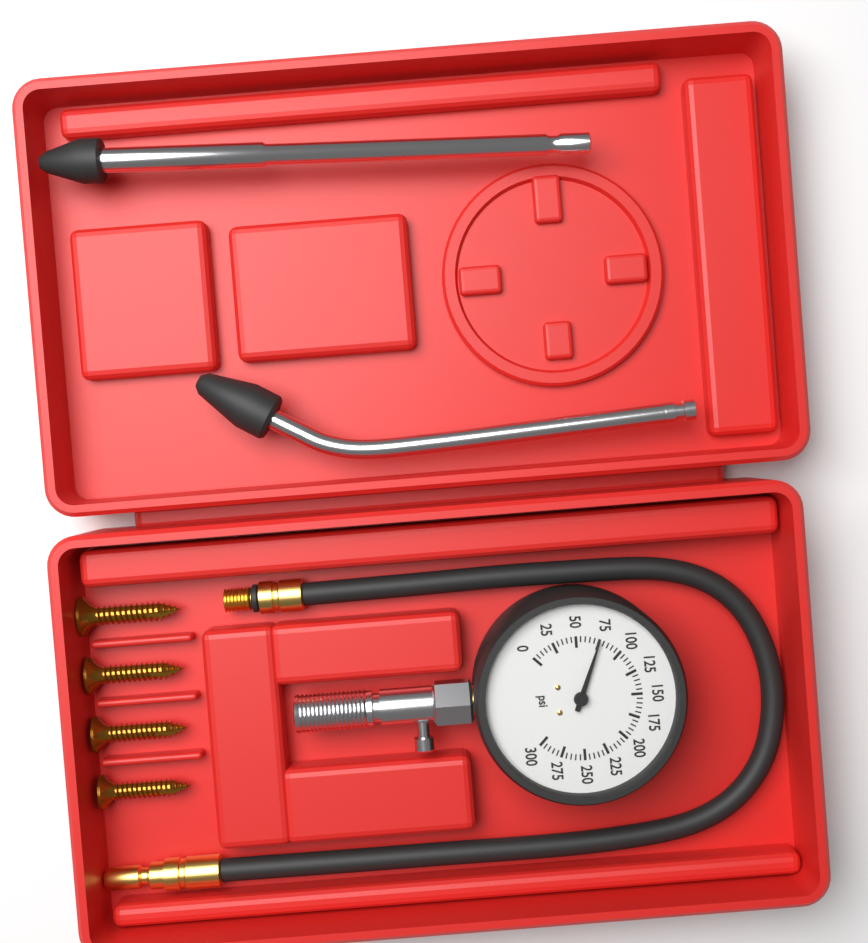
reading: 75 psi
